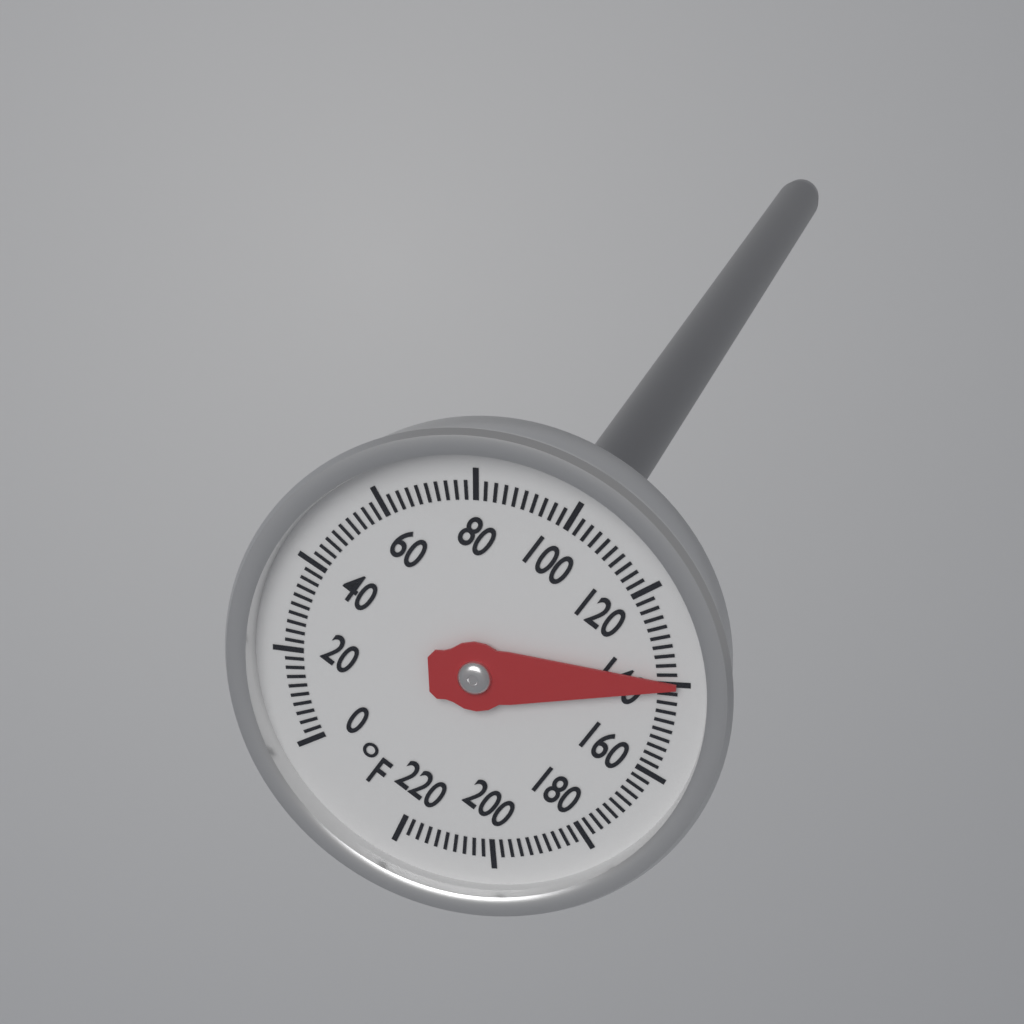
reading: 140 °F
